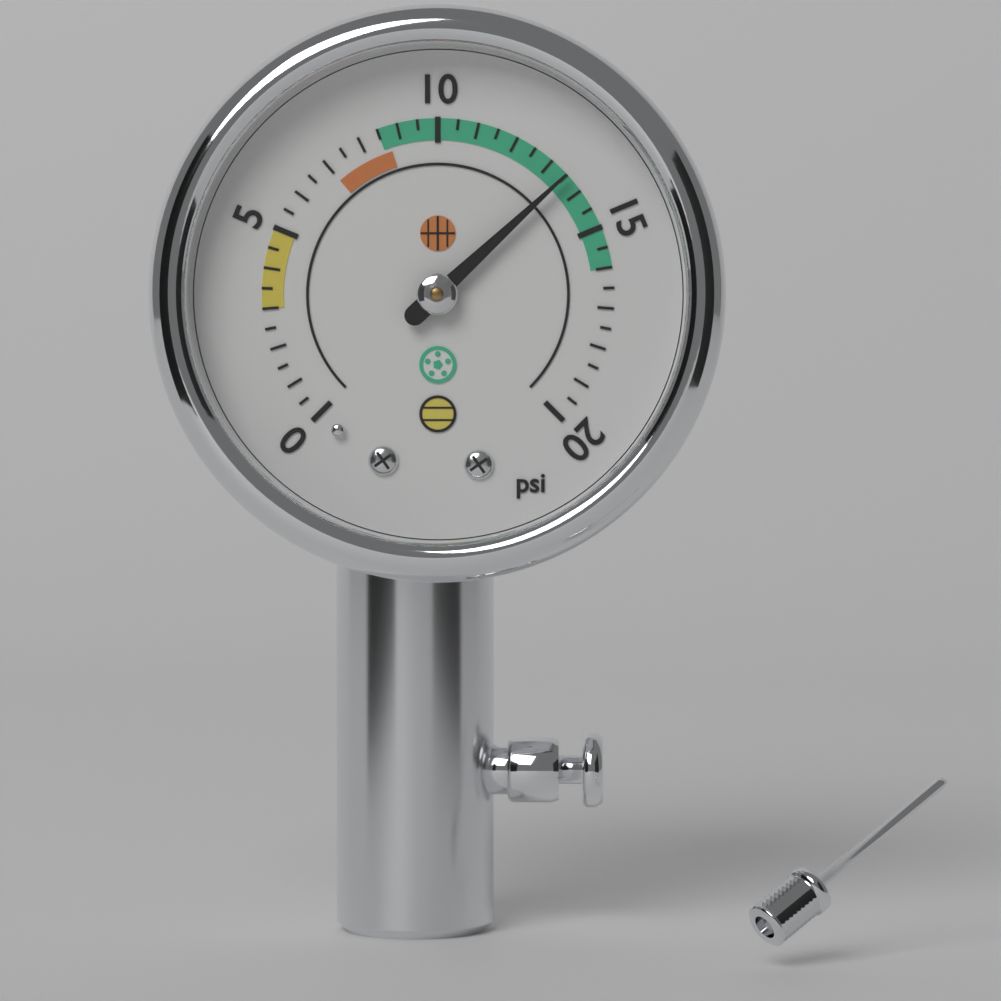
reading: 13.5 psi
